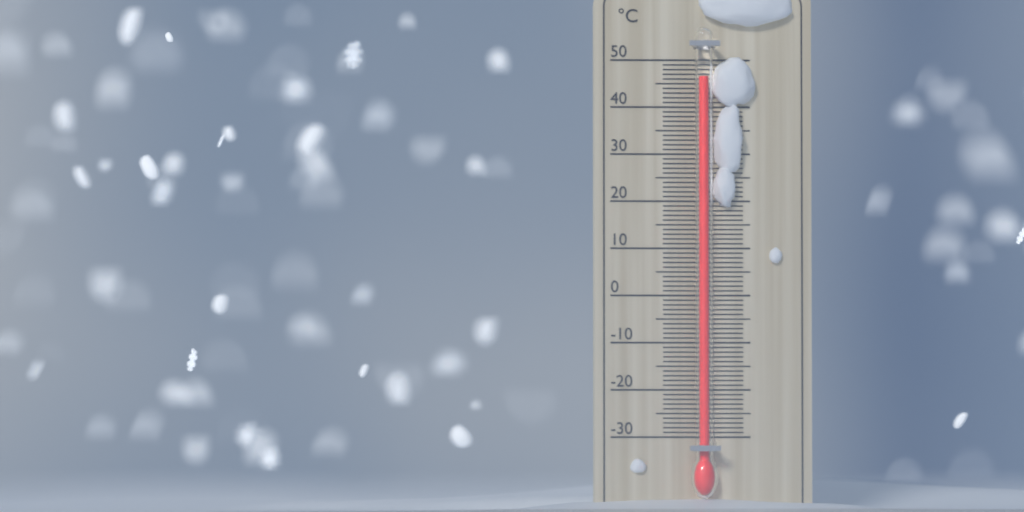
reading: 46 °C
